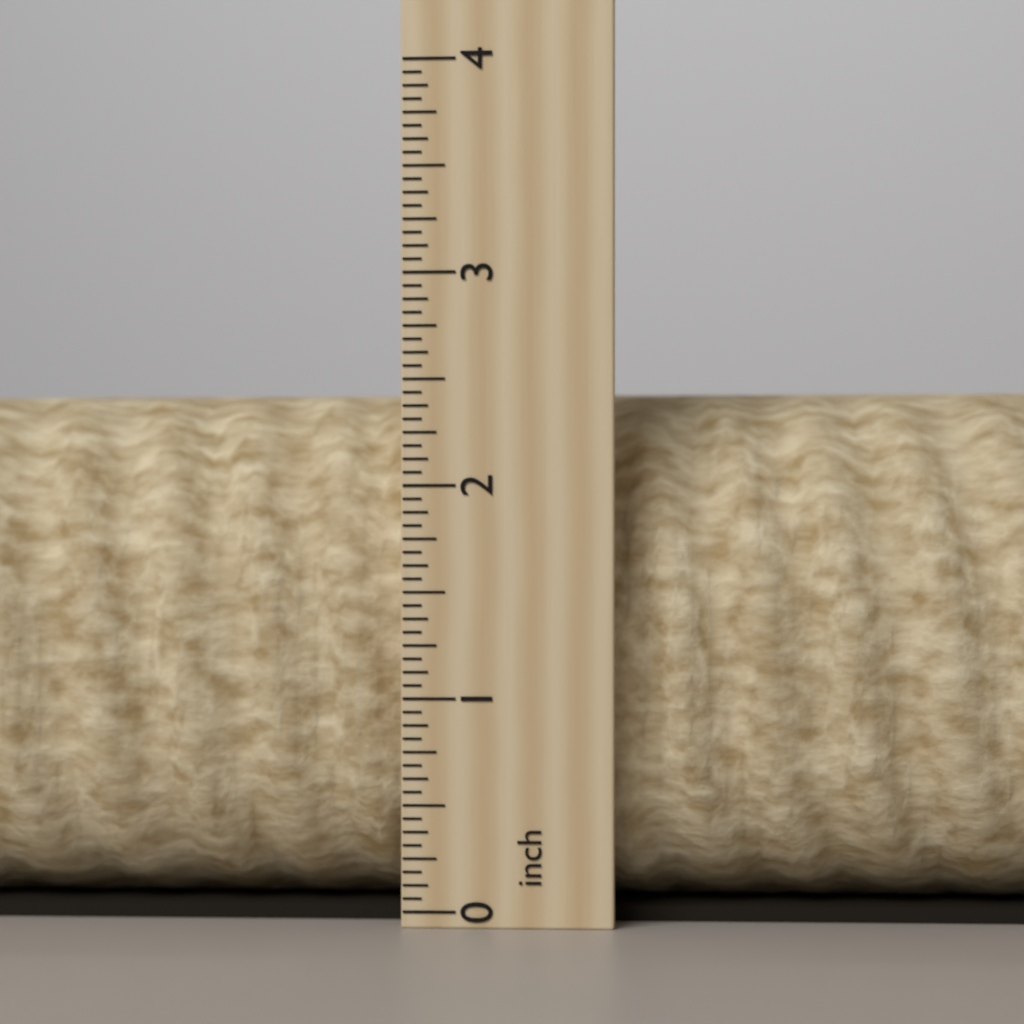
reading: 2.5000 inch
